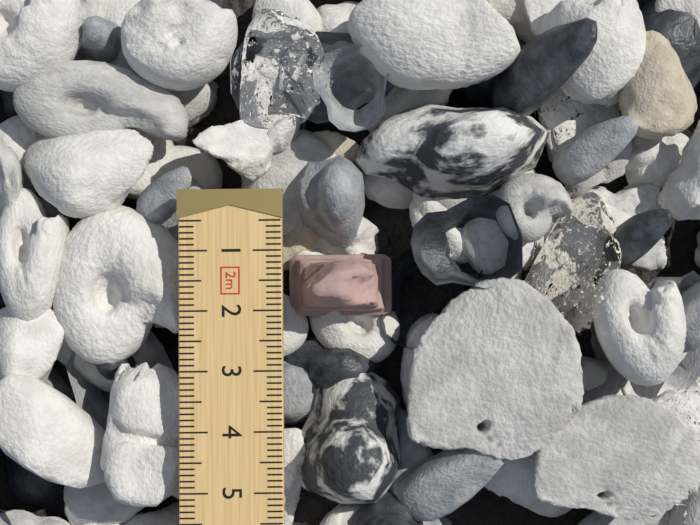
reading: 2.1 cm
